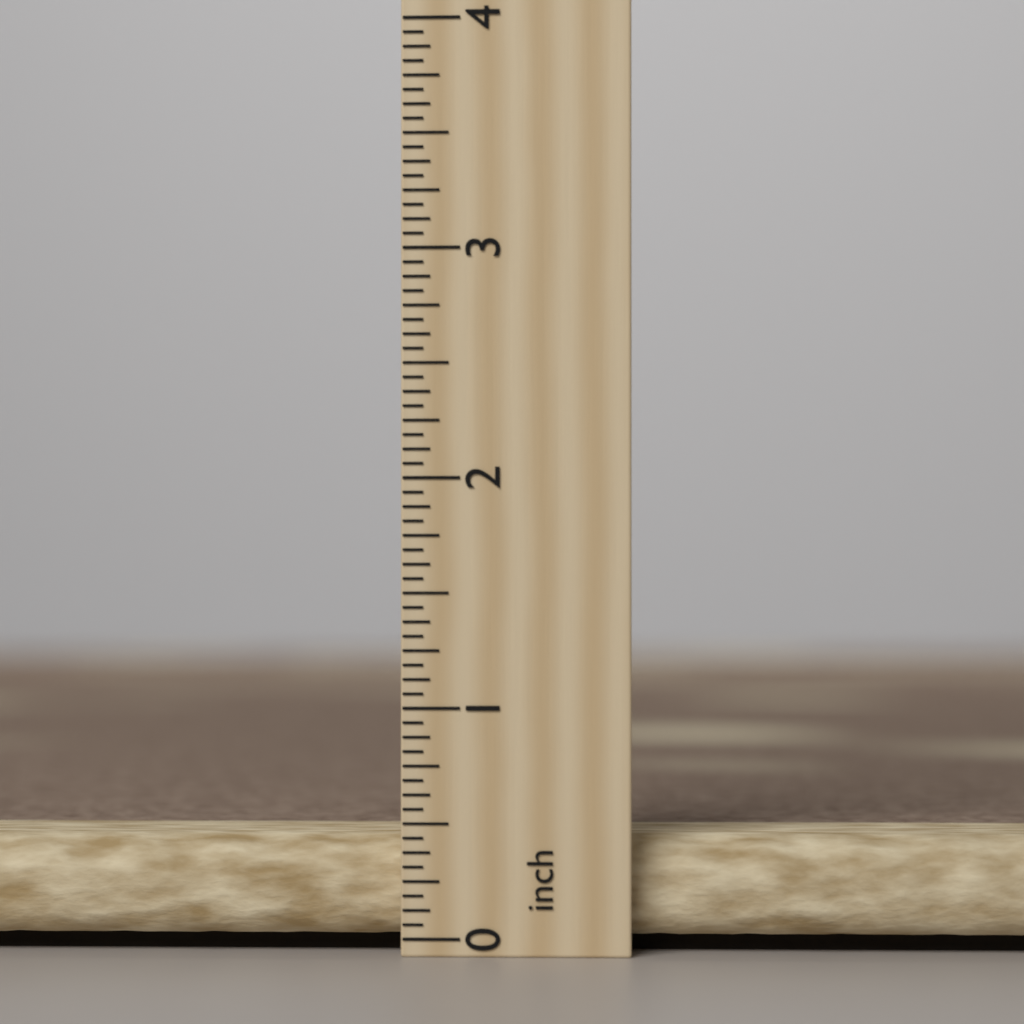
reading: 0.4375 inch
